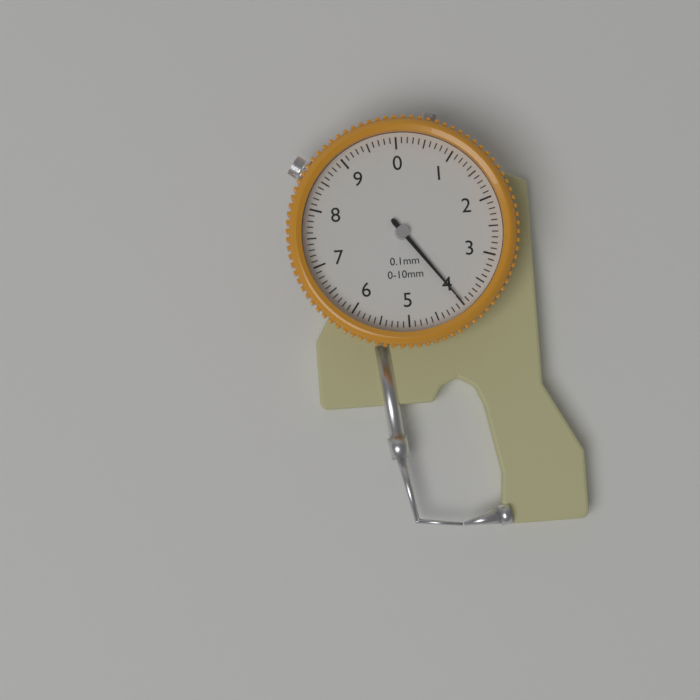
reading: 4.0 mm
